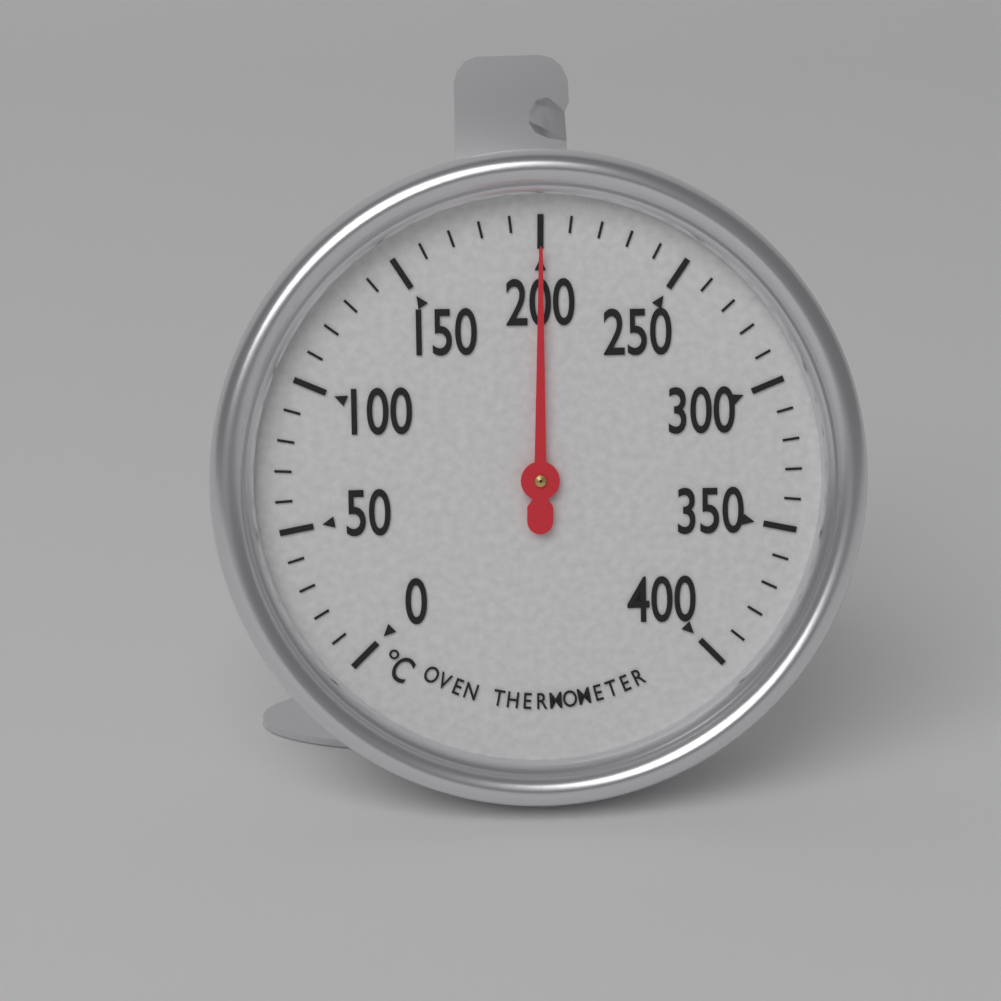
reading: 200 °C
